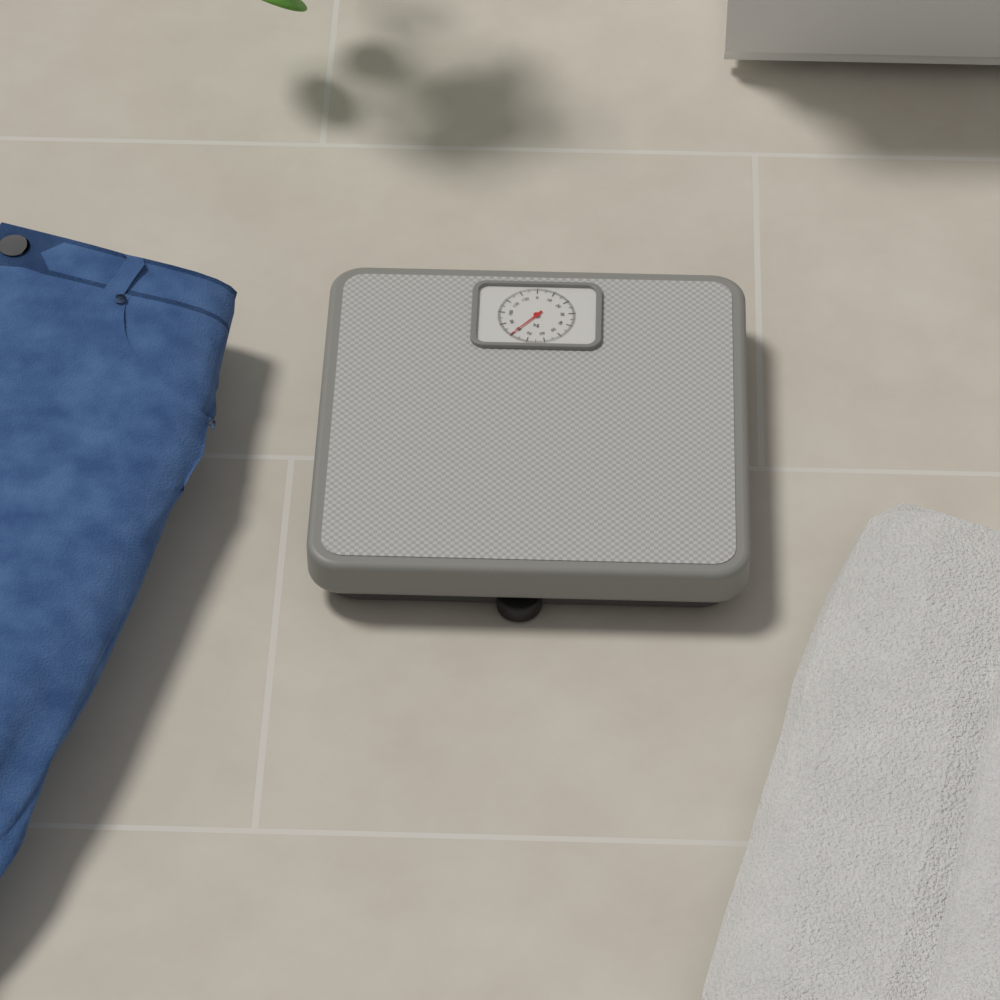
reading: 80 kg
